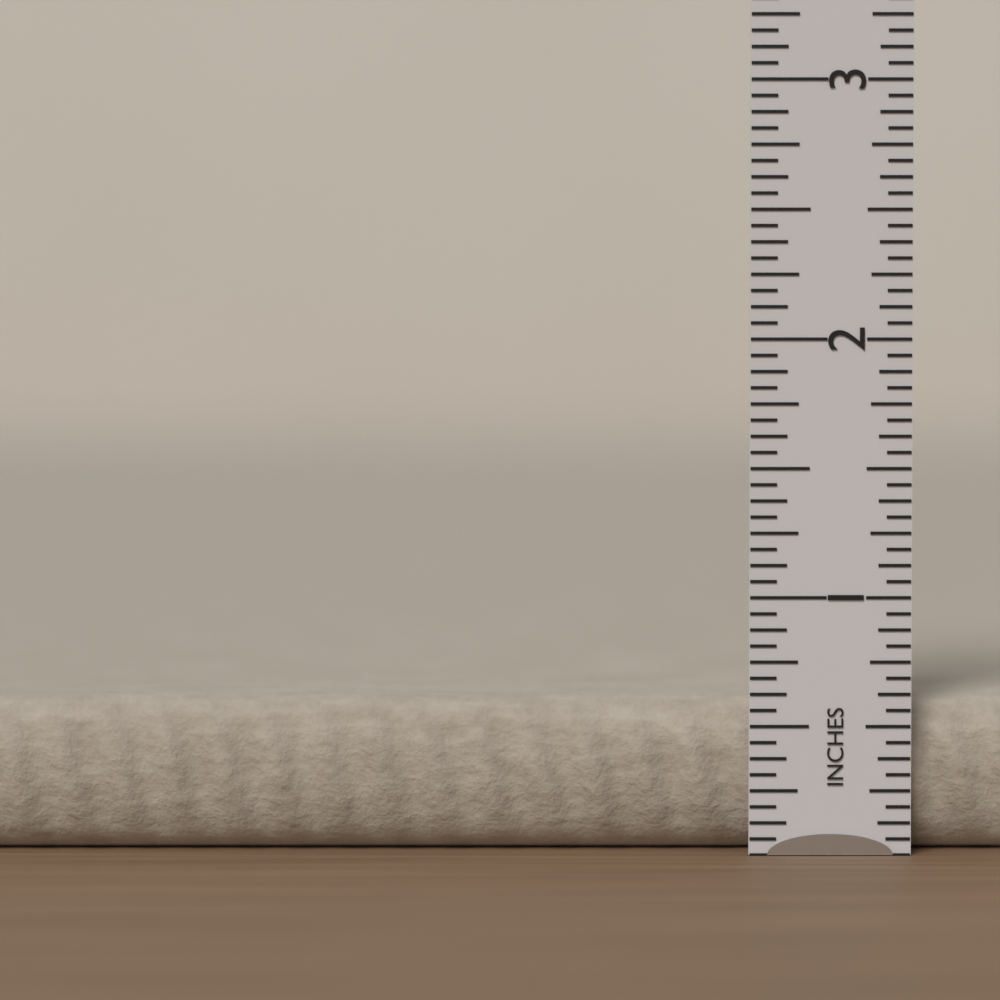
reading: 0.6000 in
